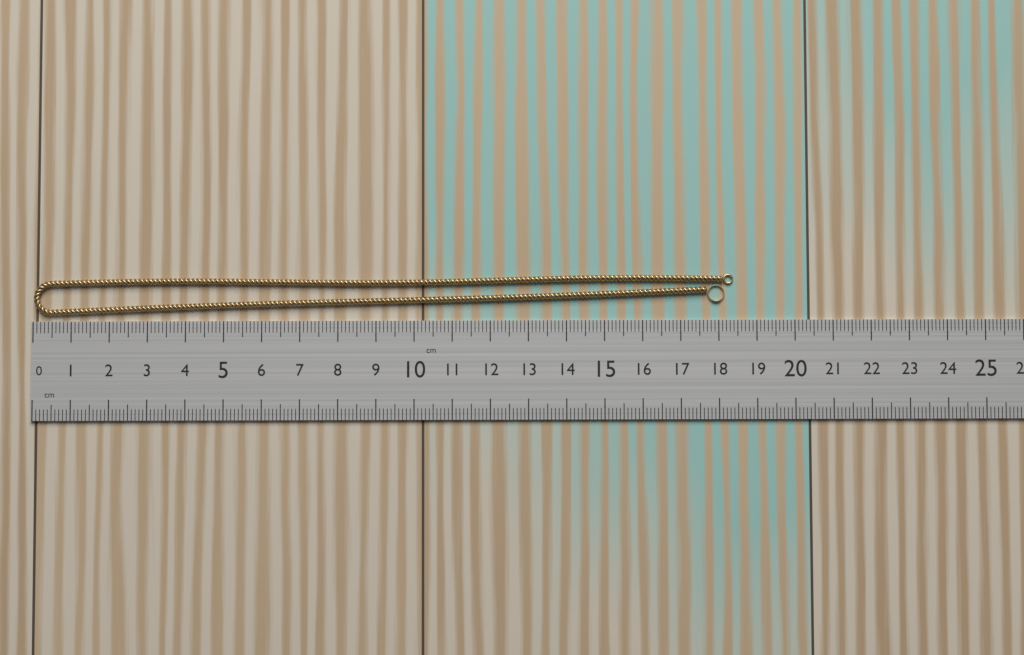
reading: 18.4 cm
